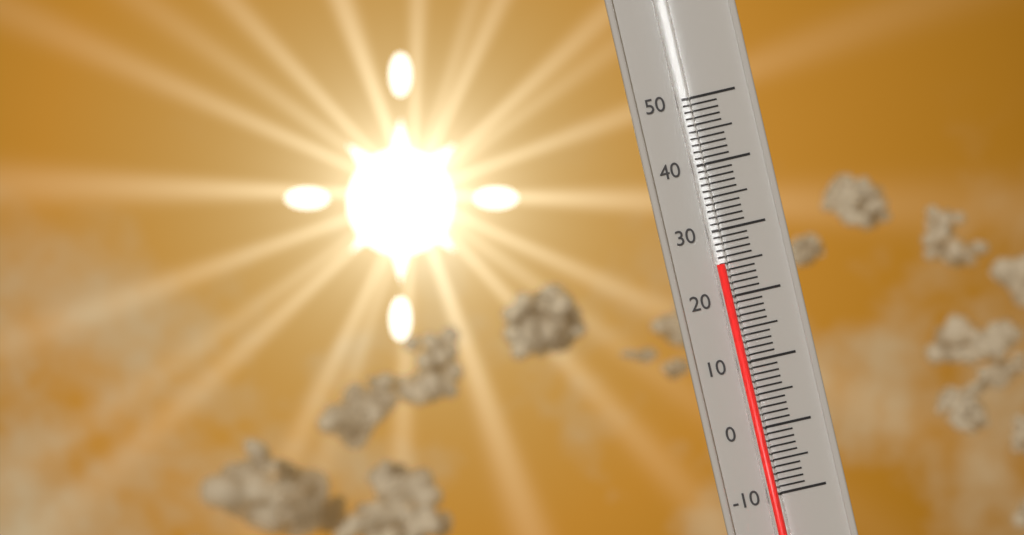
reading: 25 (no unit)
